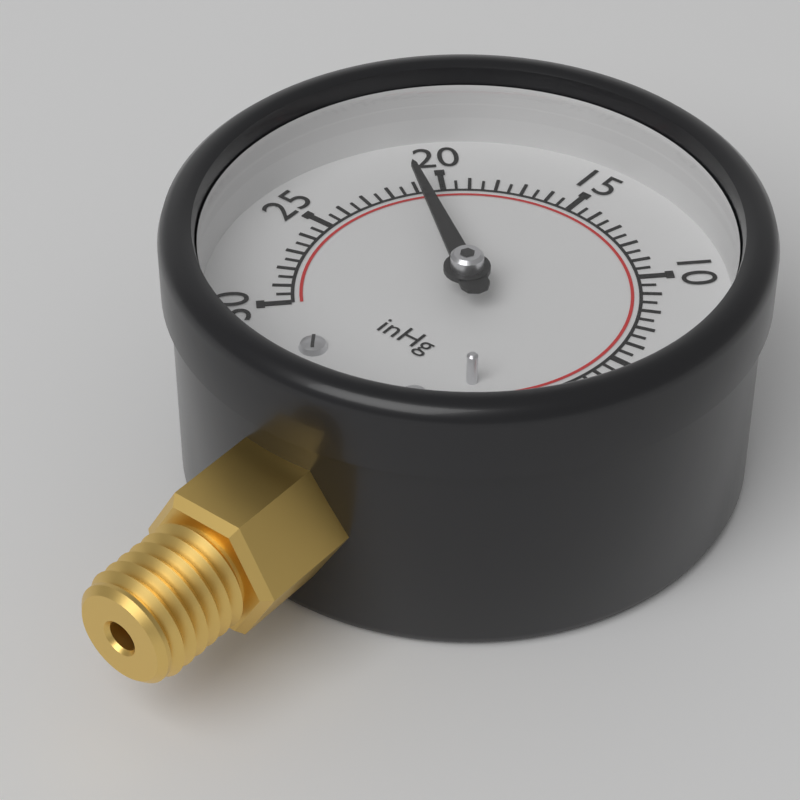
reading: 21.0 inHg
